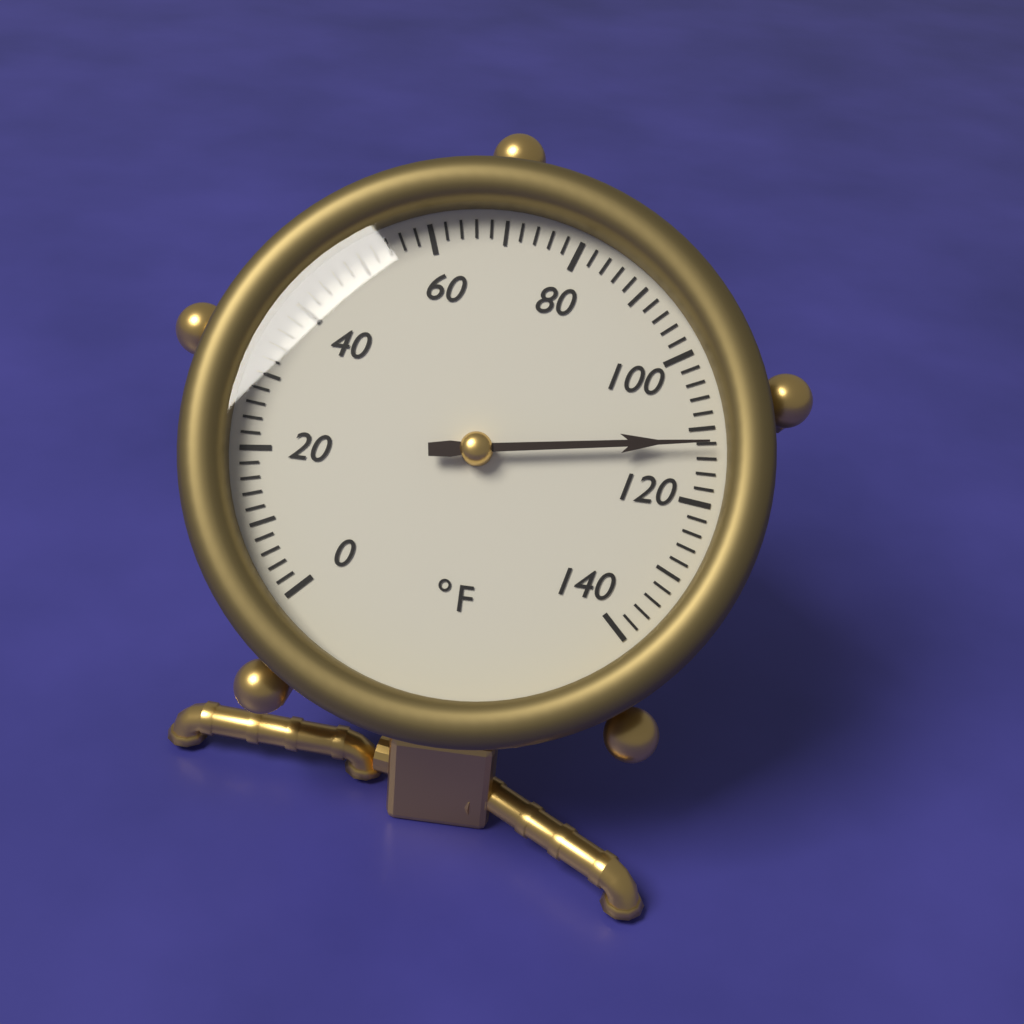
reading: 112 °F
